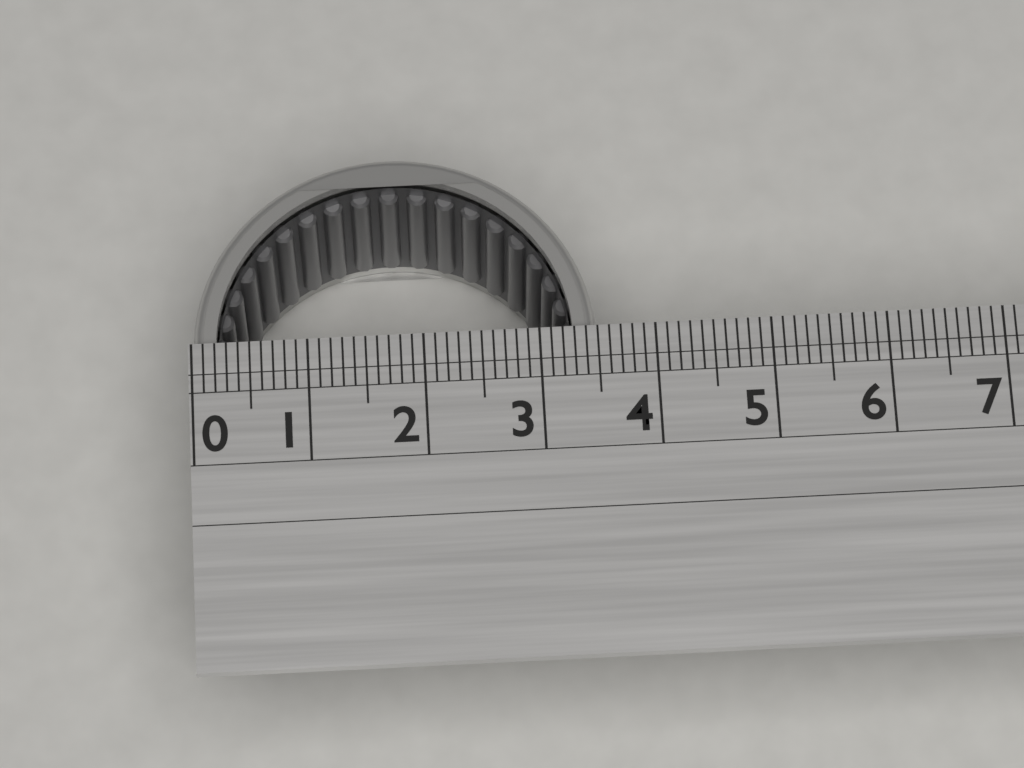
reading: 3.5 (no unit)
